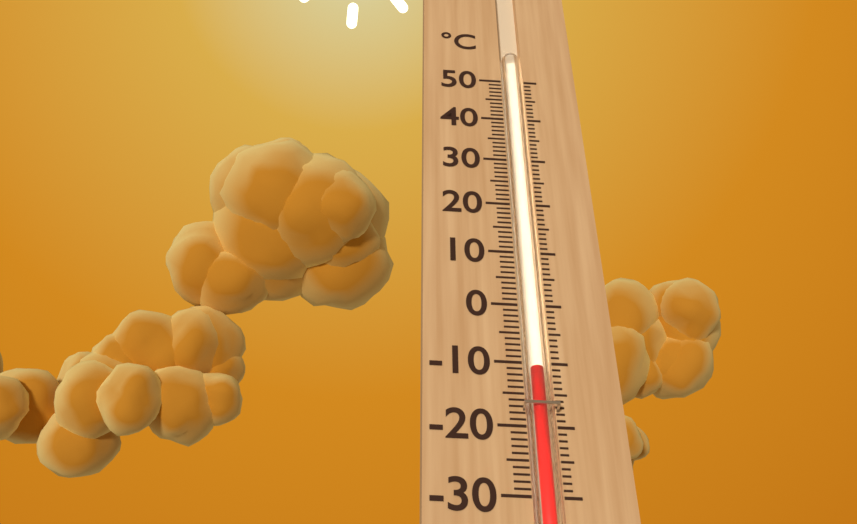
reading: -11 °C
